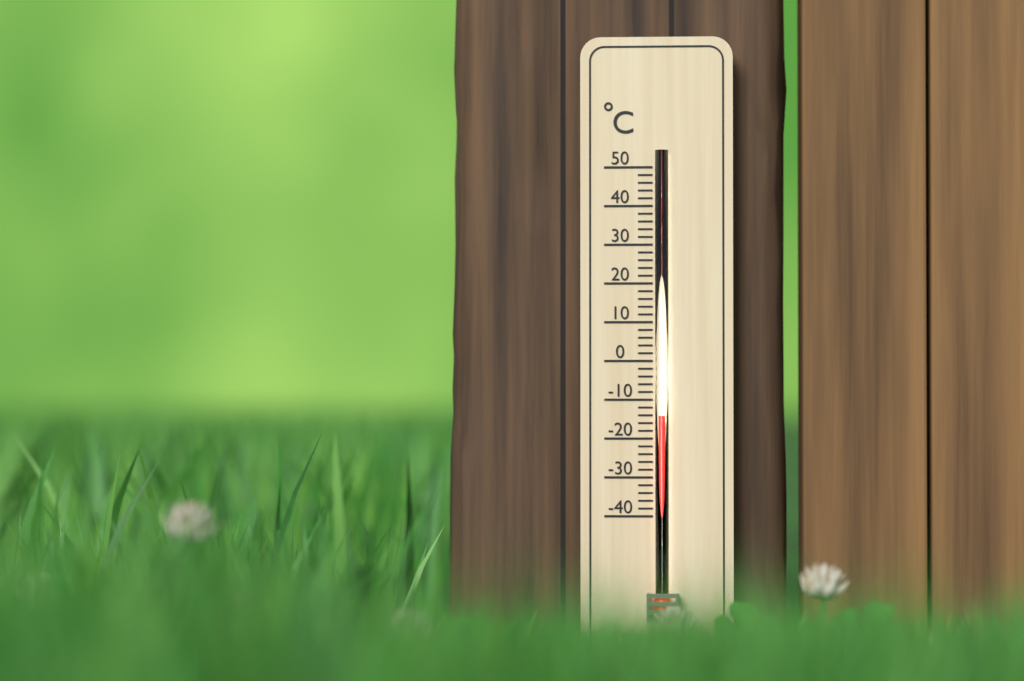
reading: -14 °C
